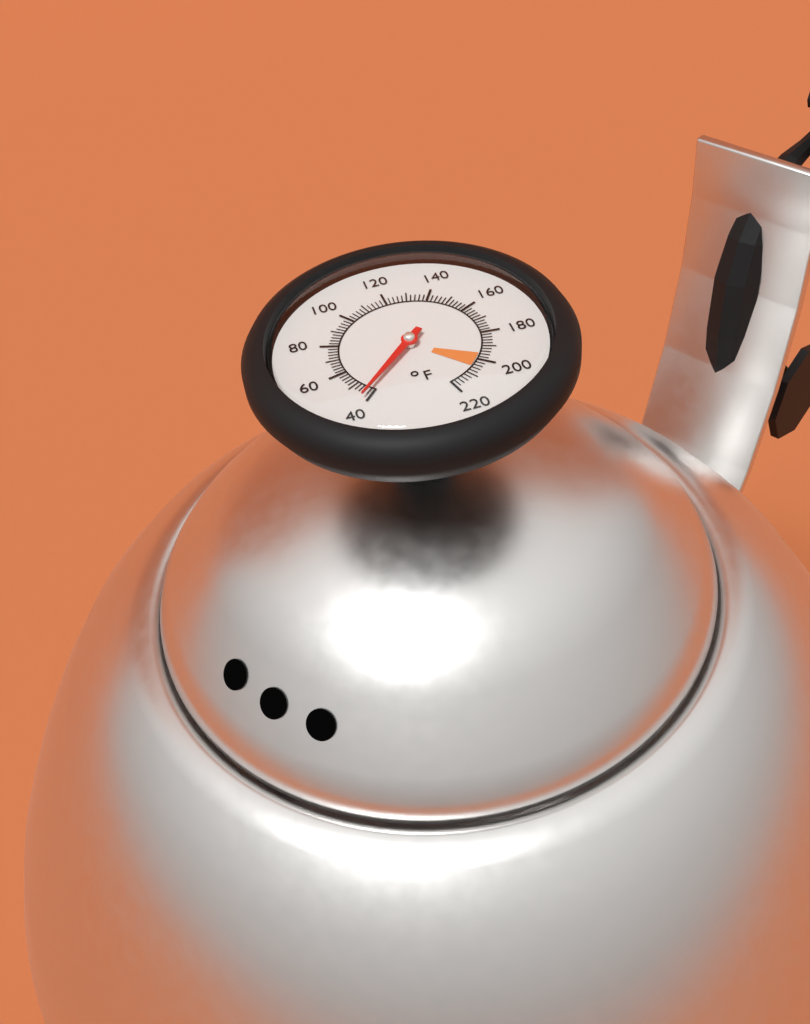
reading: 42 °F
